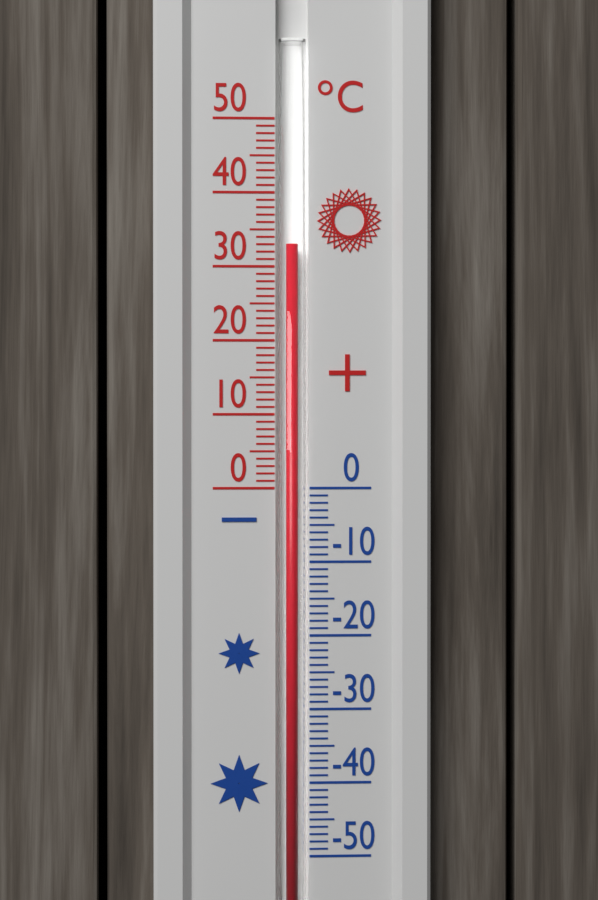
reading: 33 °C
